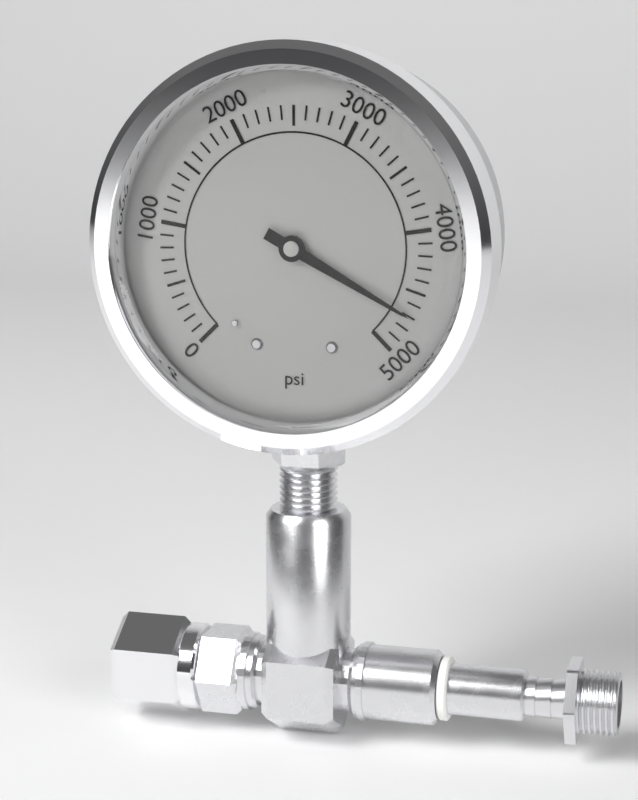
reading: 4700 psi
